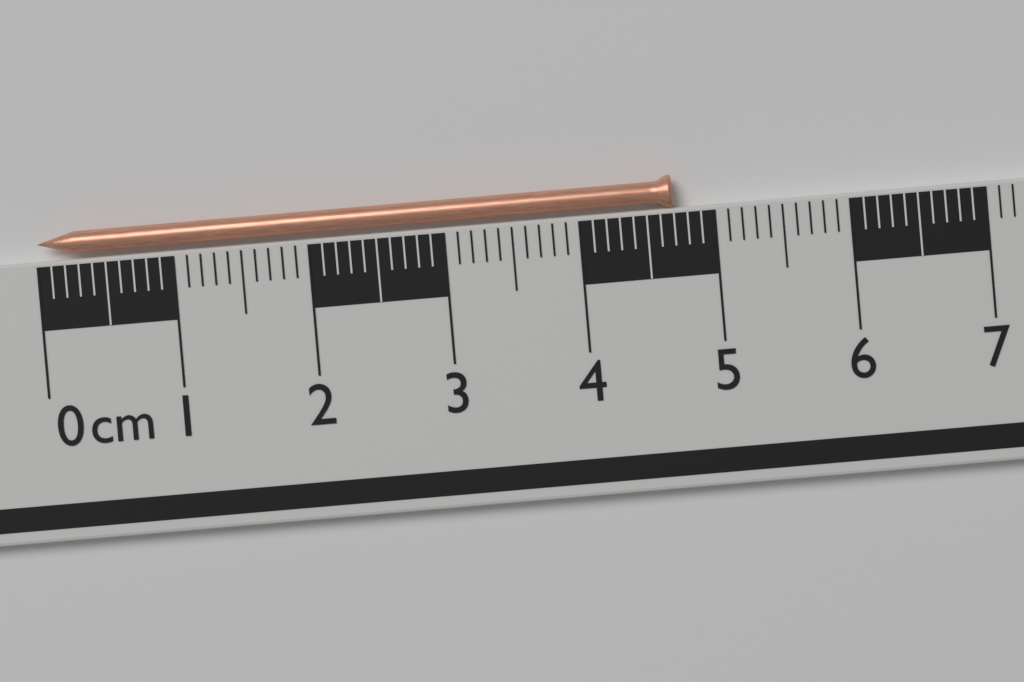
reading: 4.7 cm
